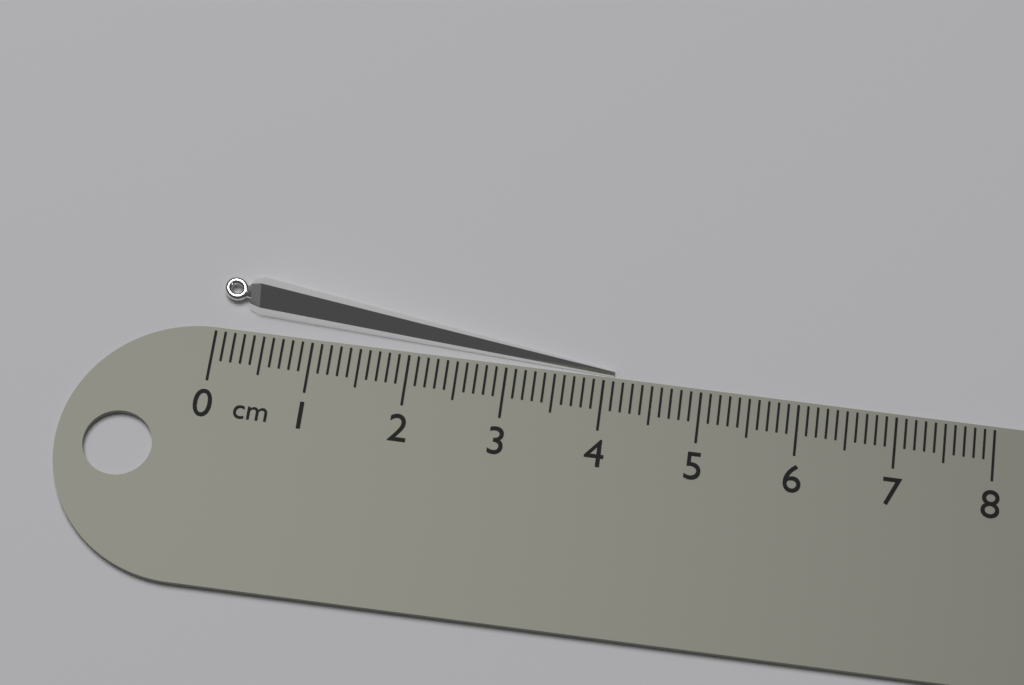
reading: 4.1 cm
